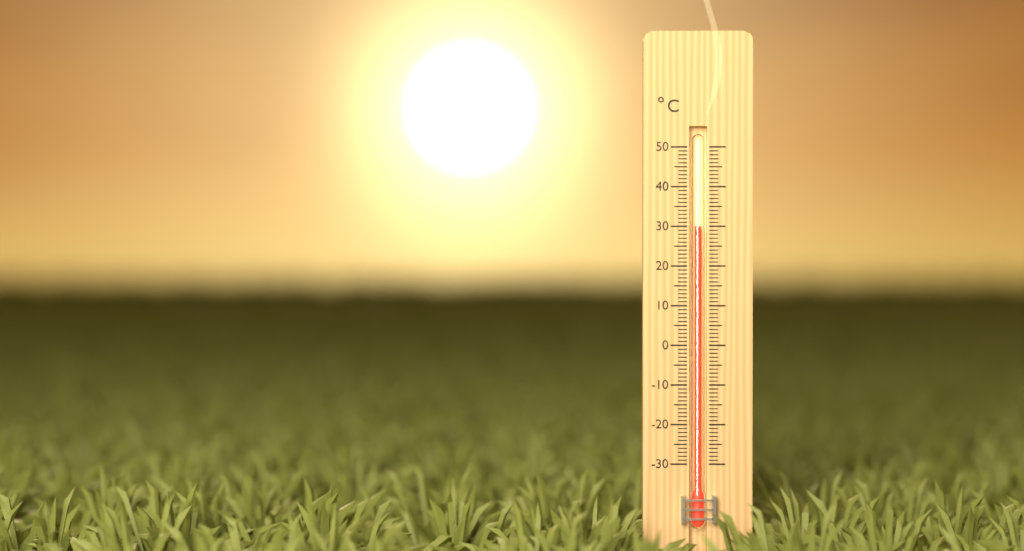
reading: 30 °C
